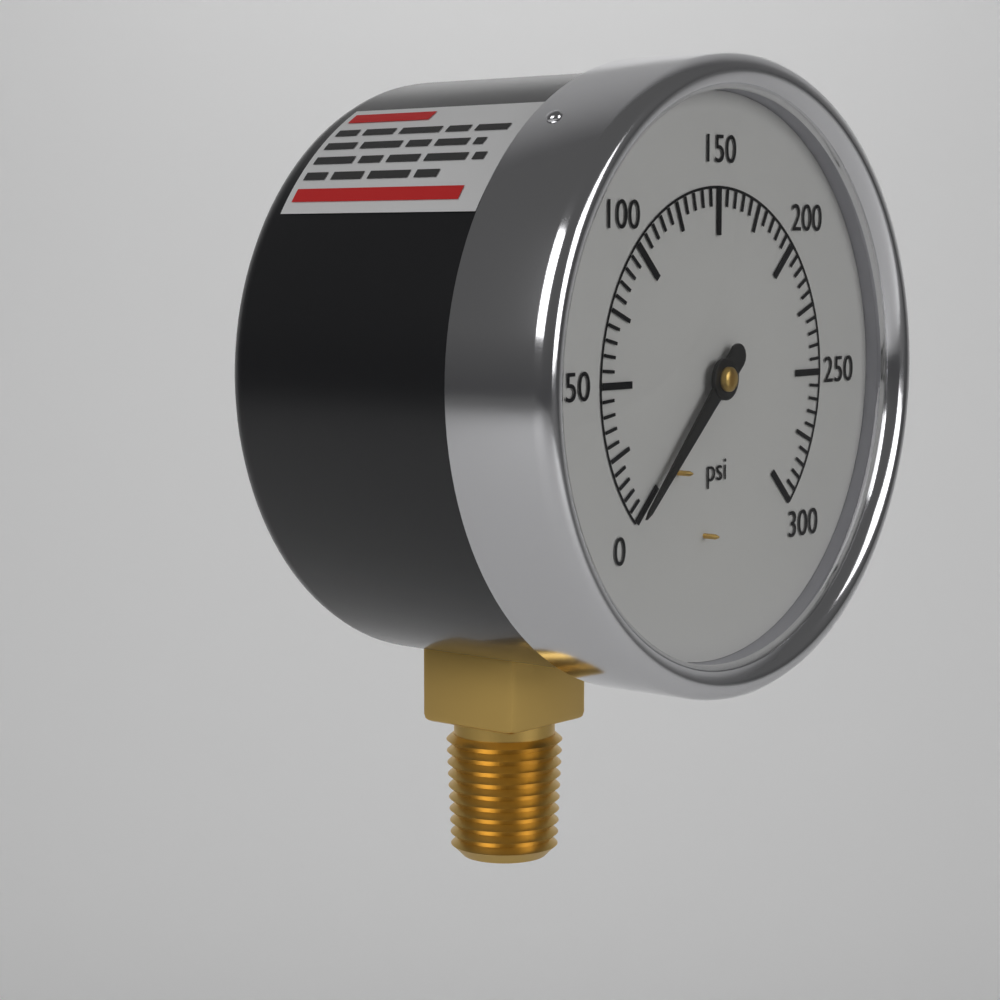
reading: 0 psi
